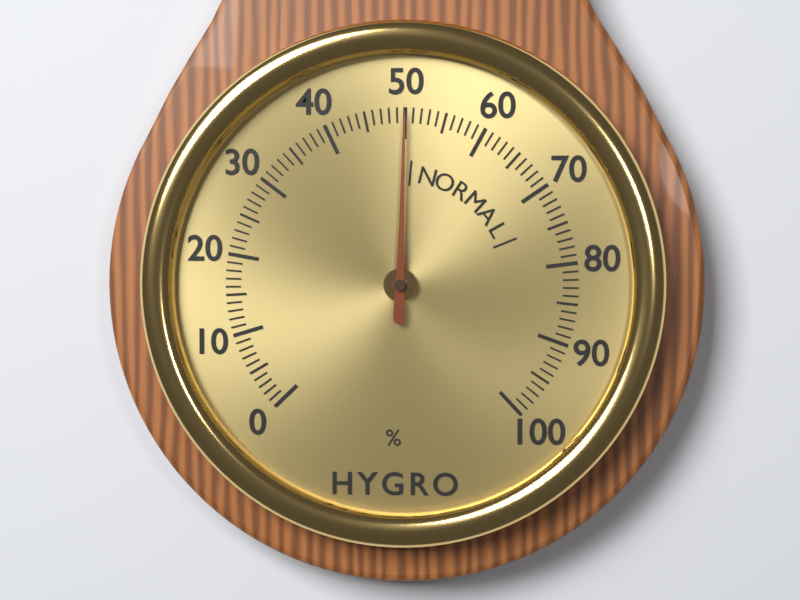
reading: 50 %
